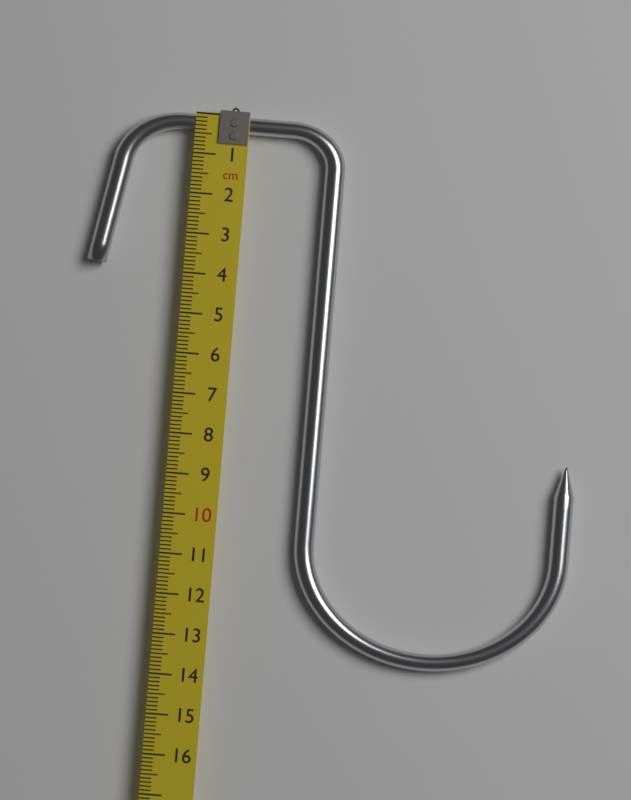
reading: 13.4 cm
